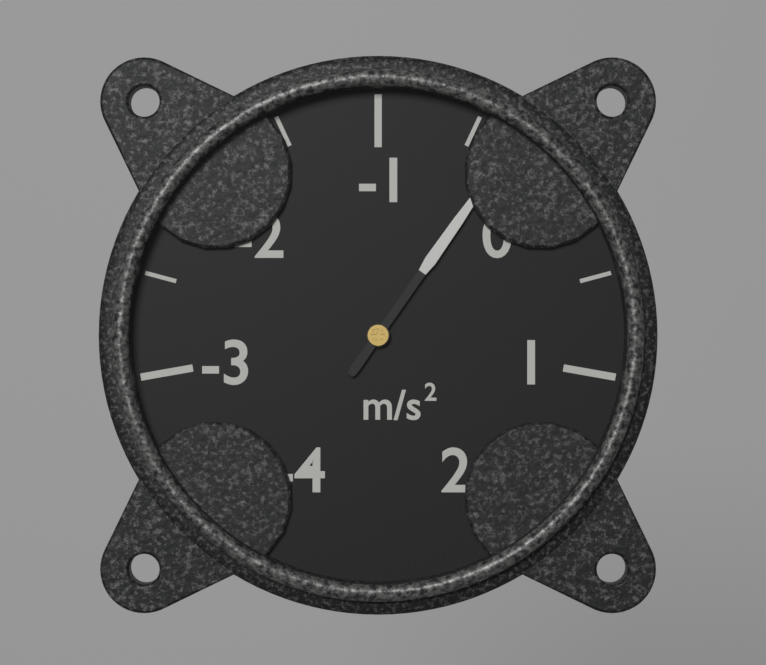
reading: -0.3 m/s²
